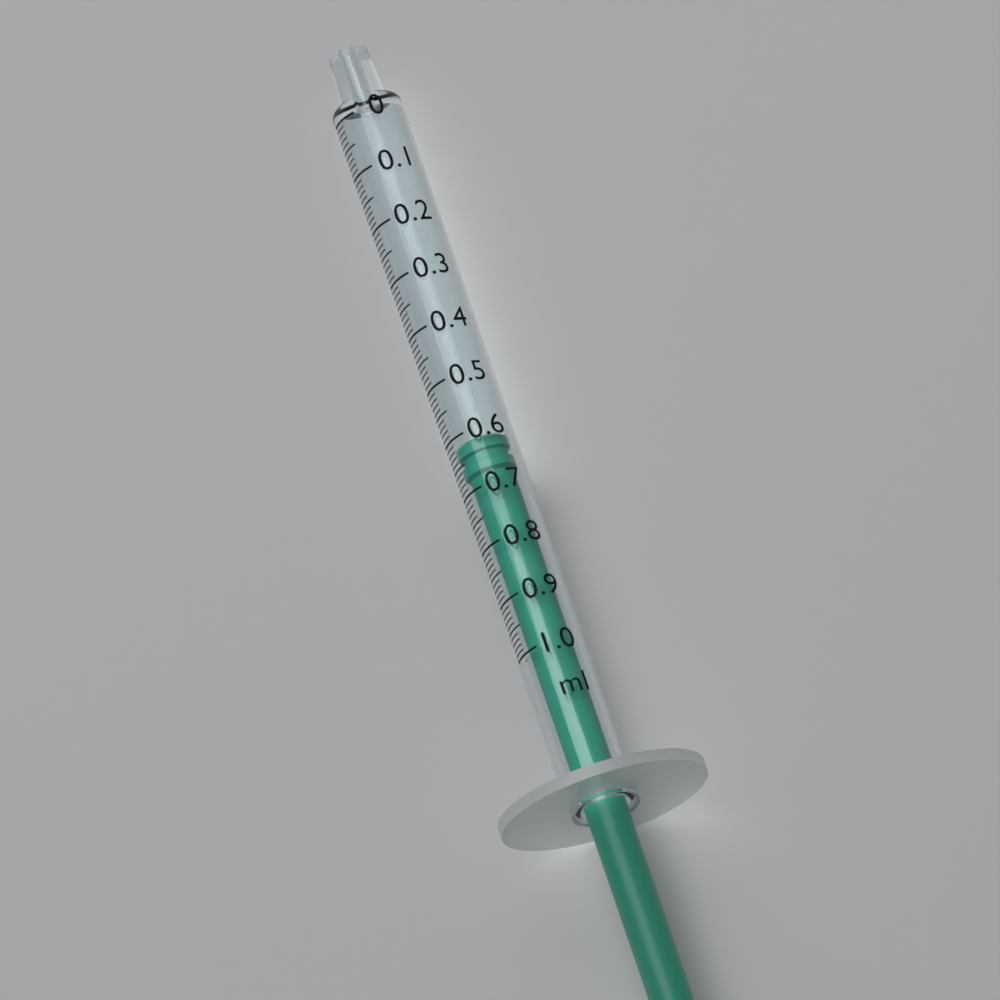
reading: 0.61 ml
